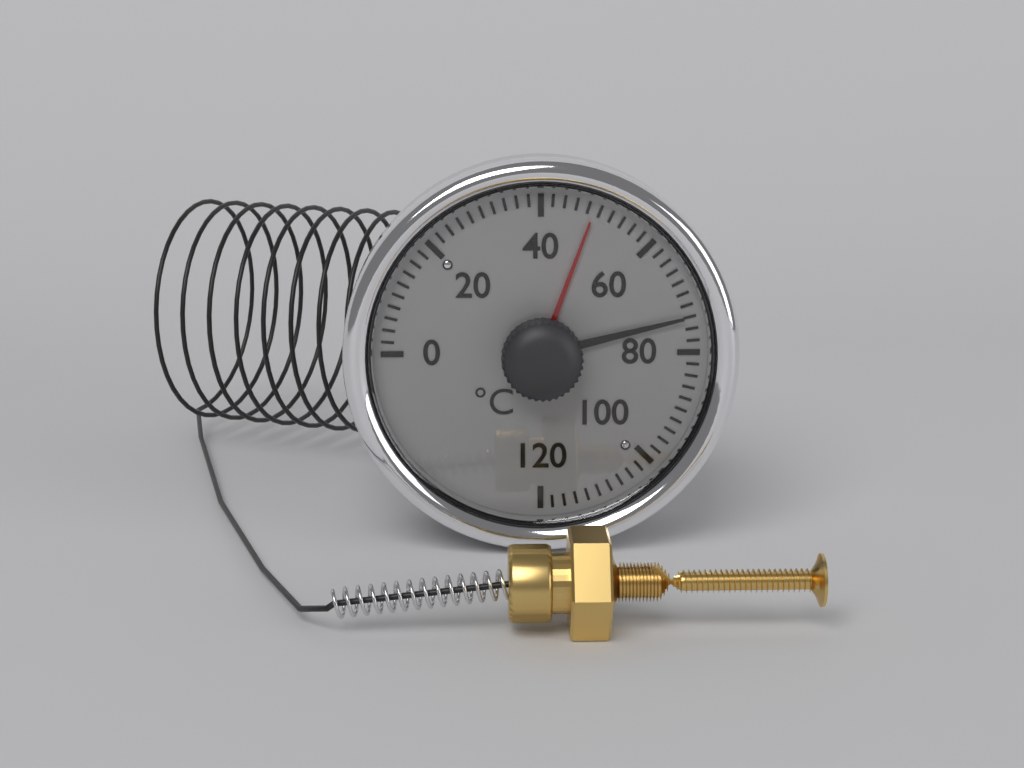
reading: 74 °C
